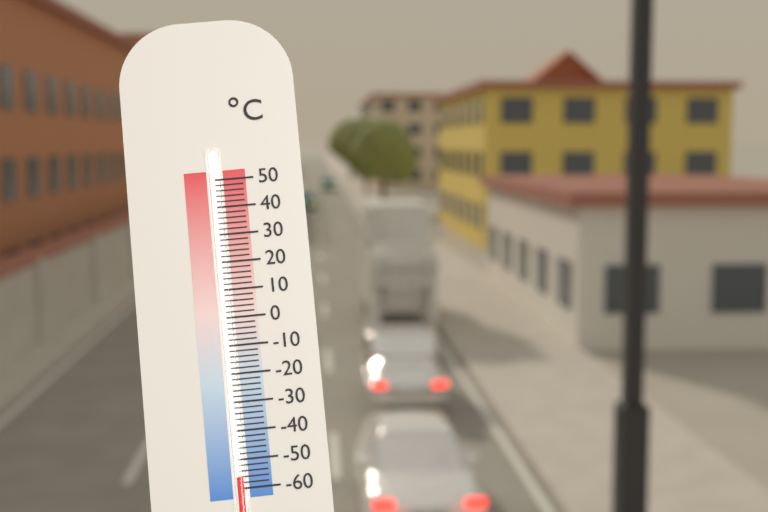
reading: -56 °C
